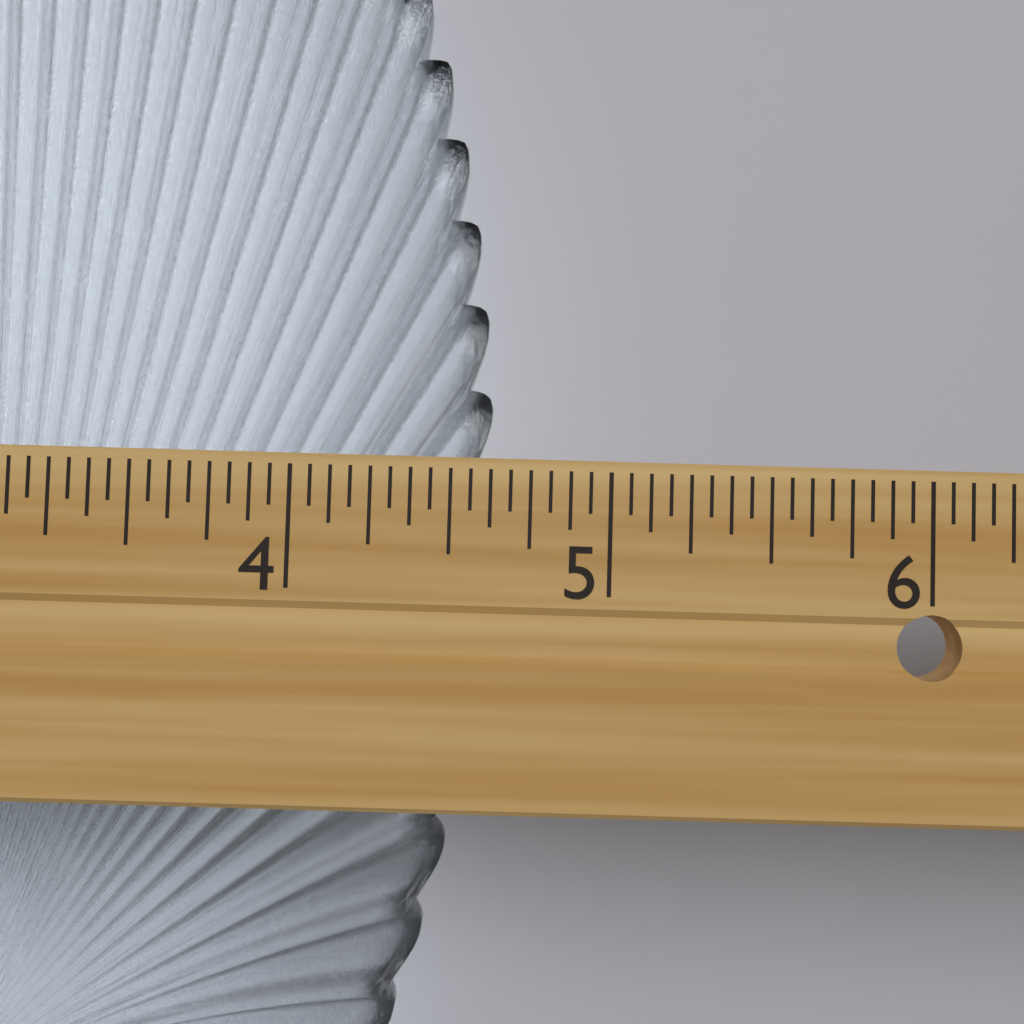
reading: 4.6250 in
